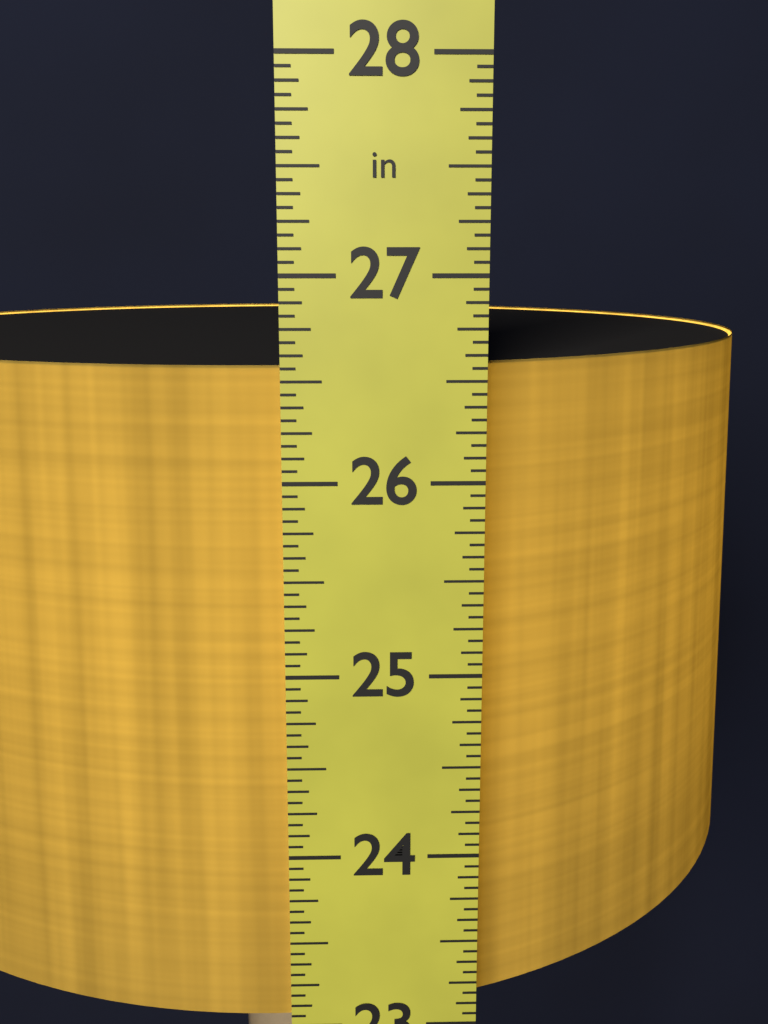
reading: 26.5625 in
